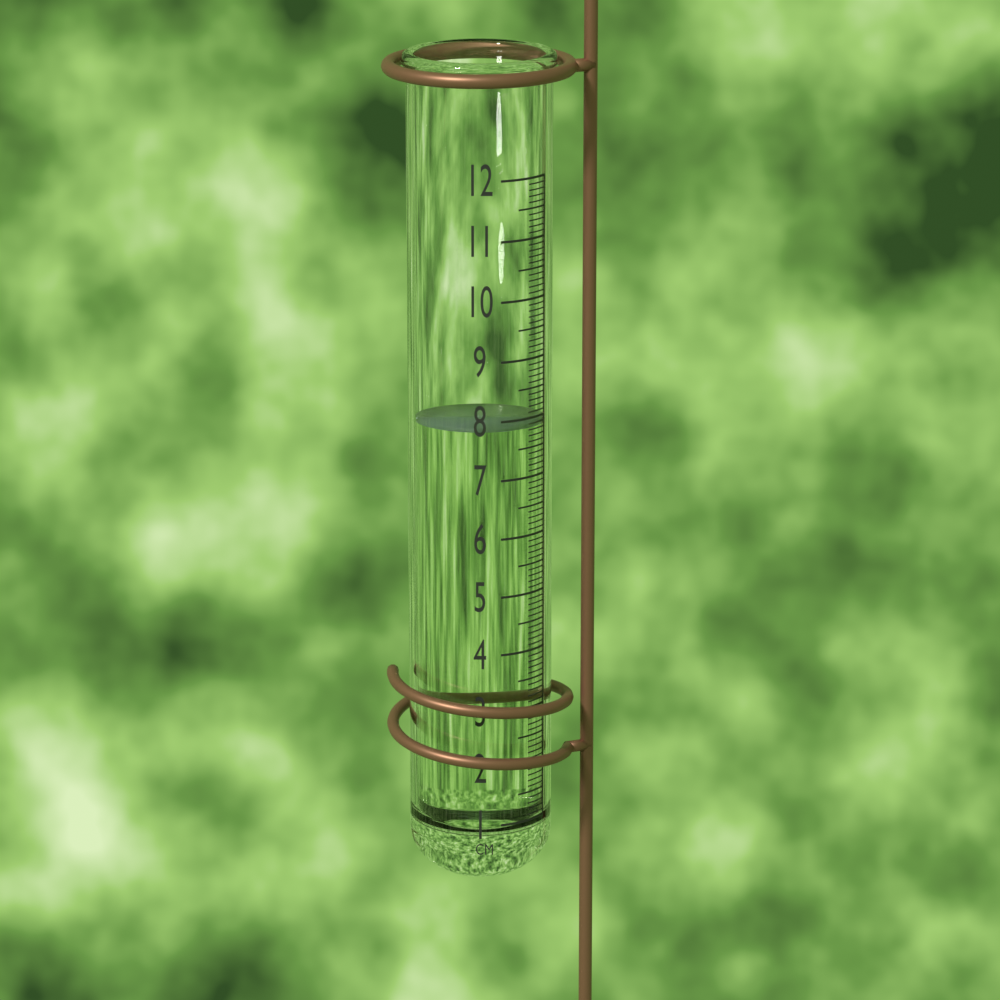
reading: 7.9 cm
